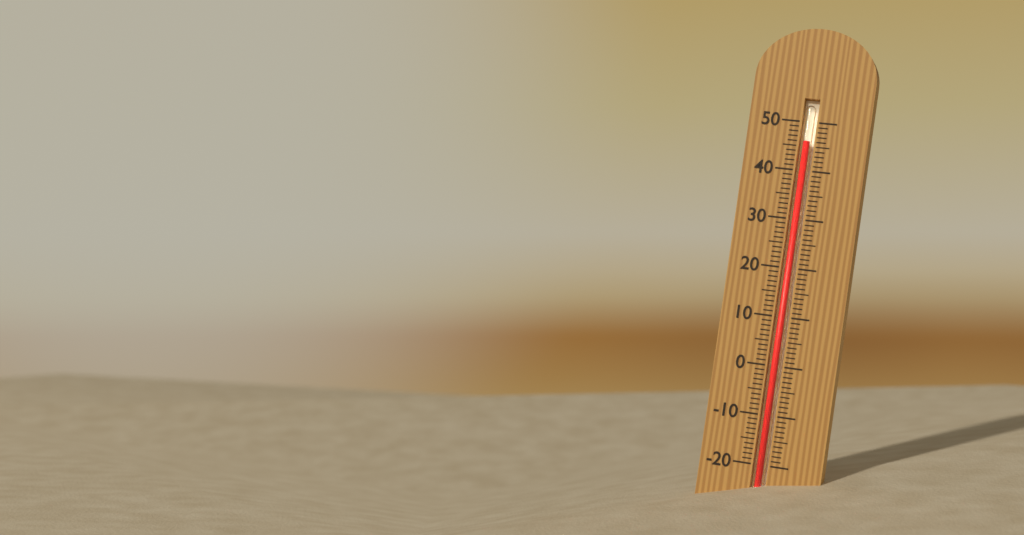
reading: 46 (no unit)
